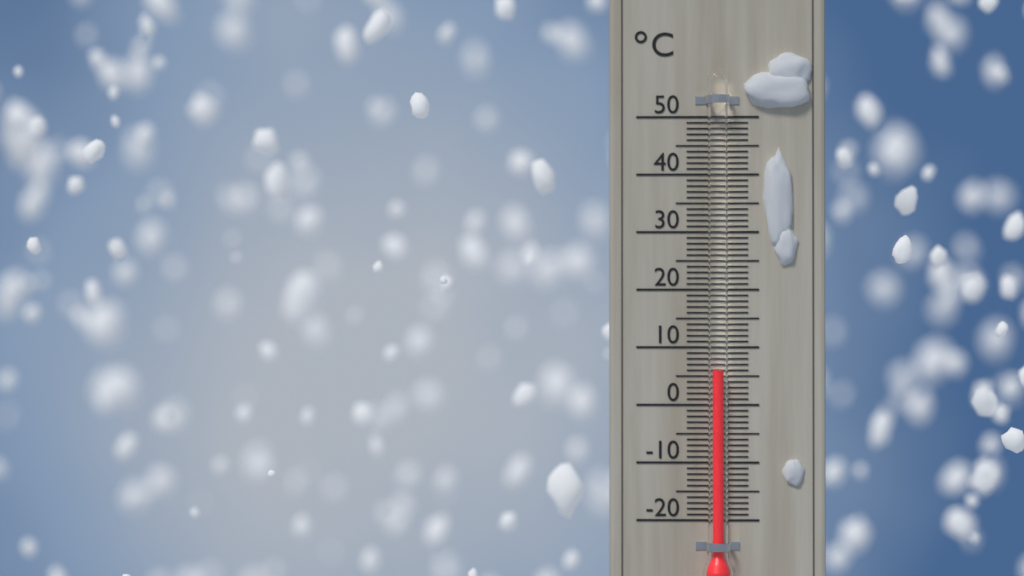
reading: 6 °C
